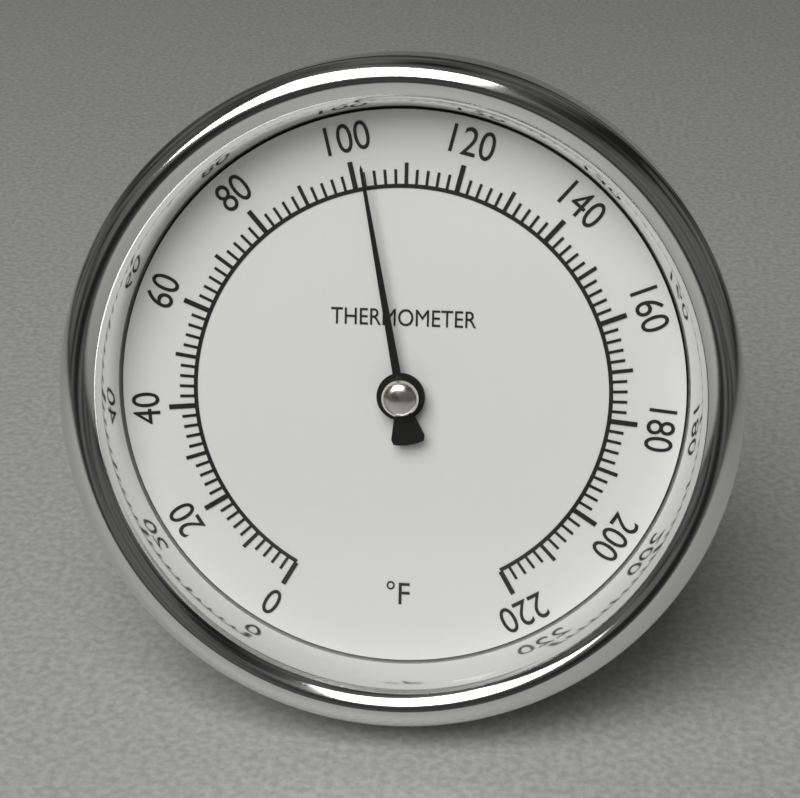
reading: 102 °F
